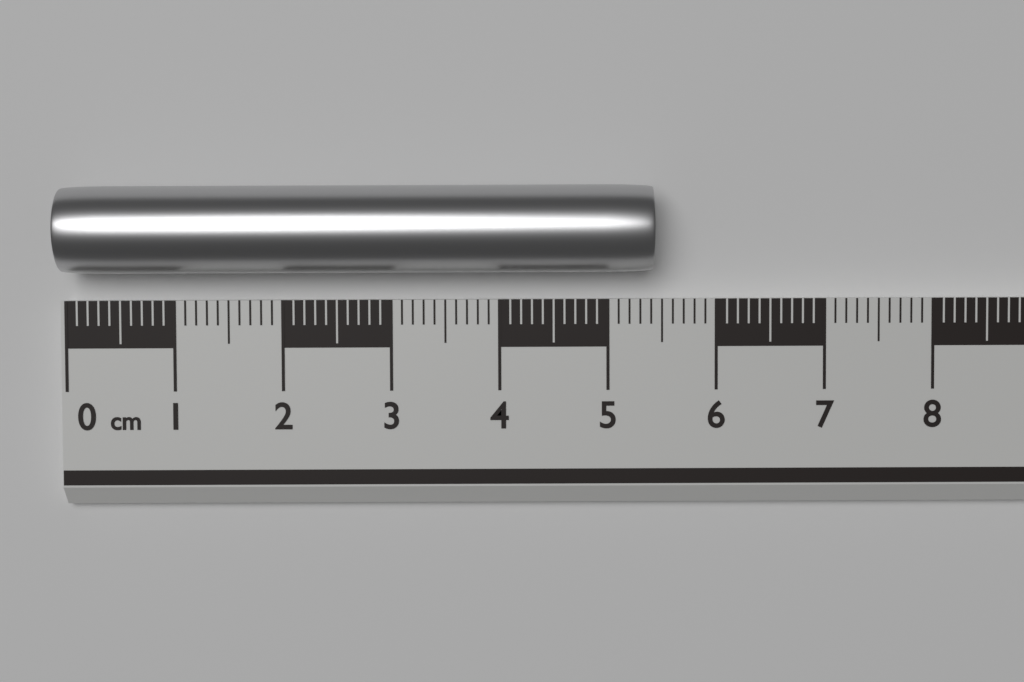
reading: 5.4 cm
